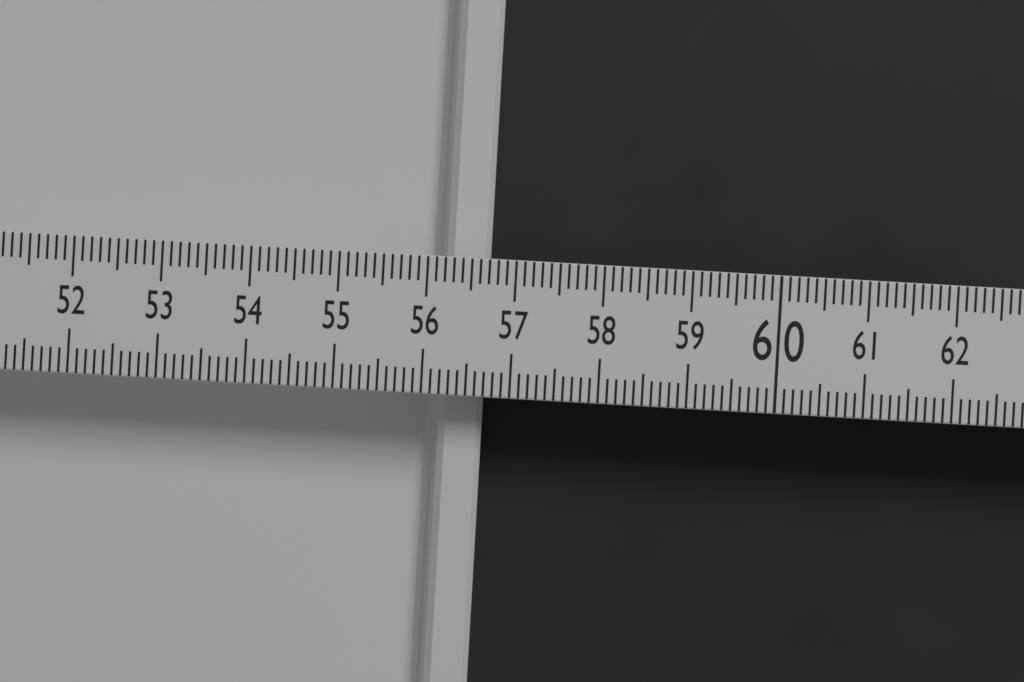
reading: 56.7 (no unit)
